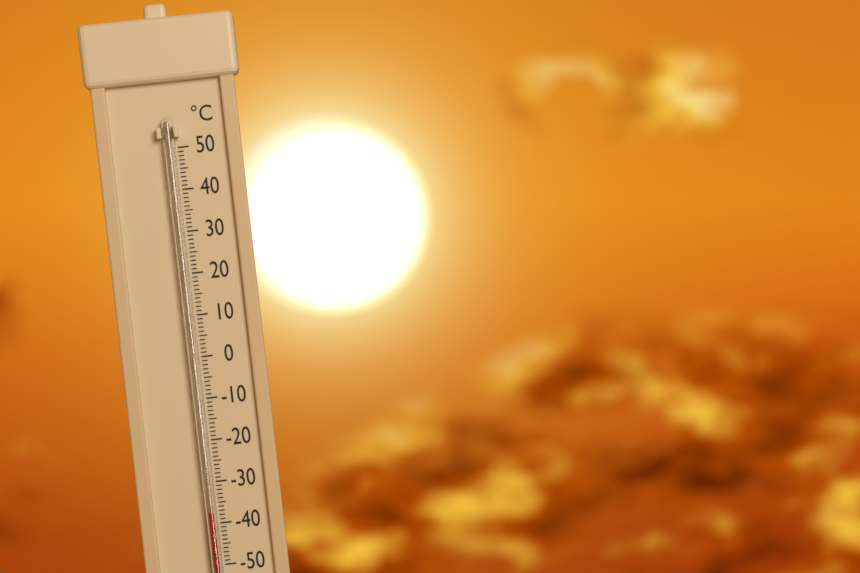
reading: -37 °C
